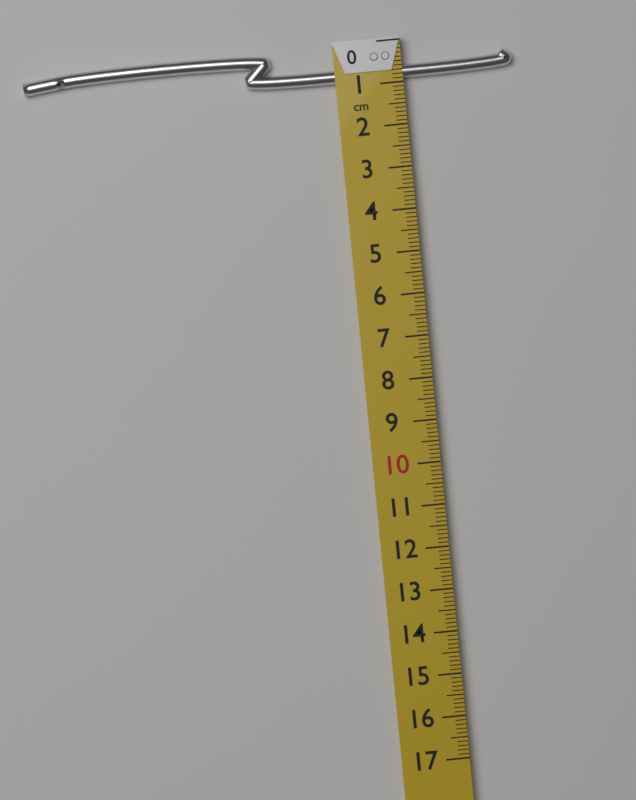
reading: 0.9 cm
